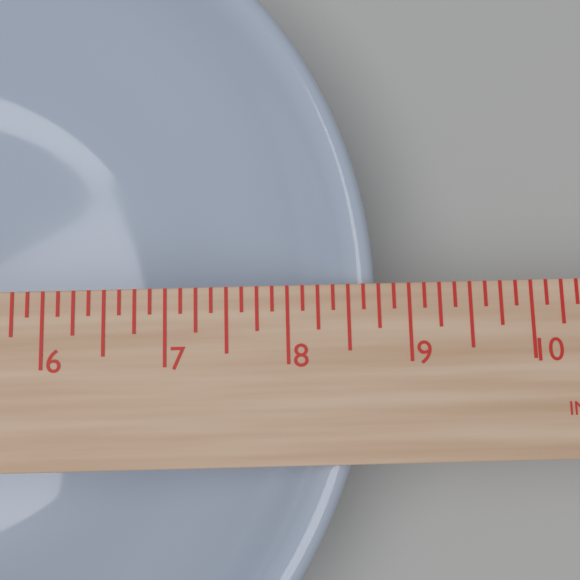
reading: 8.750 in
